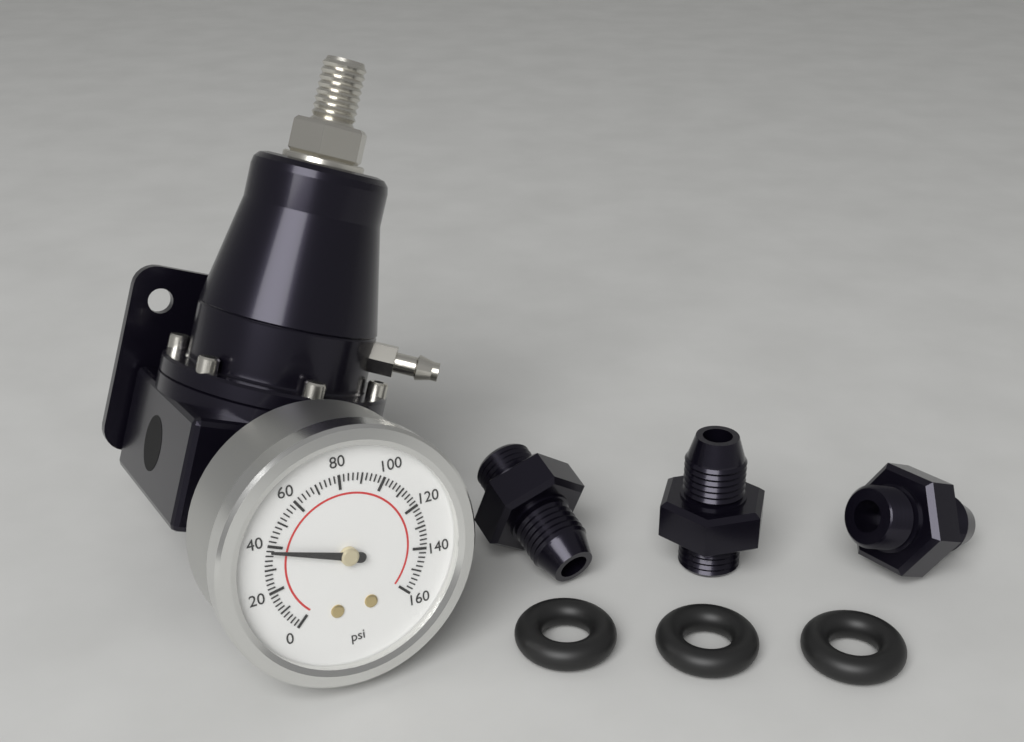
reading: 38 psi
